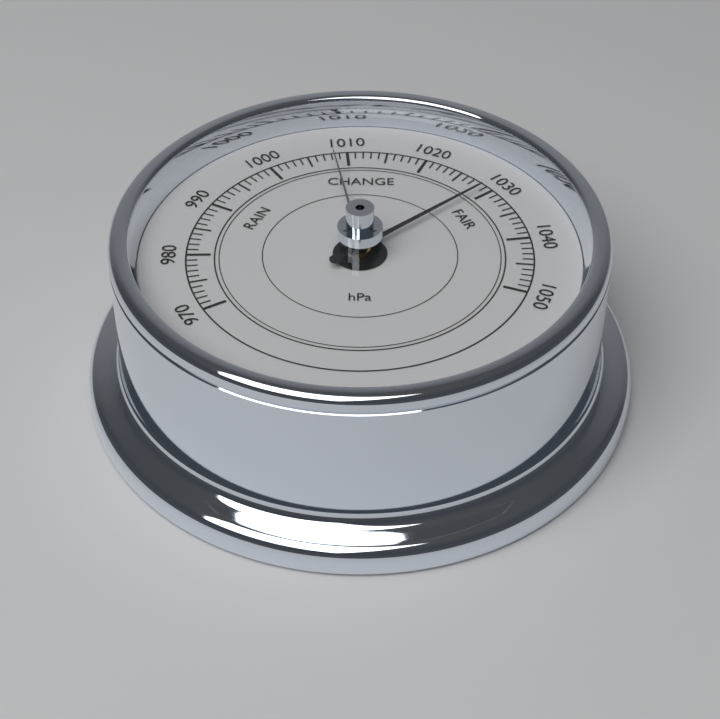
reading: 1029 hPa
